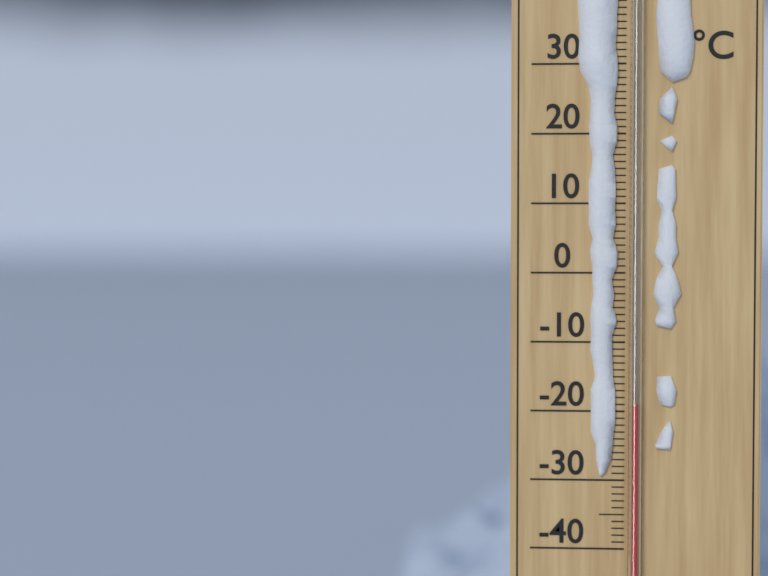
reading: -19 °C
